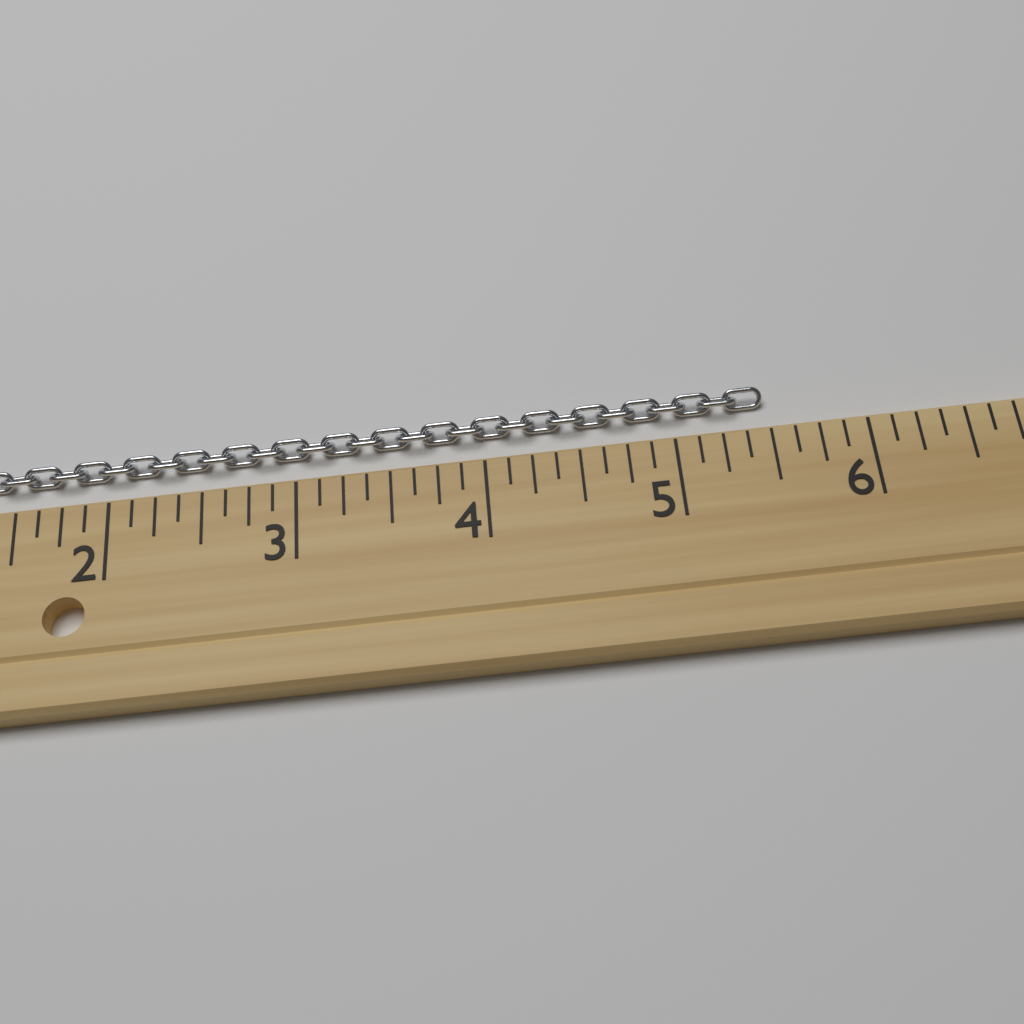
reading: 5.500 (no unit)
